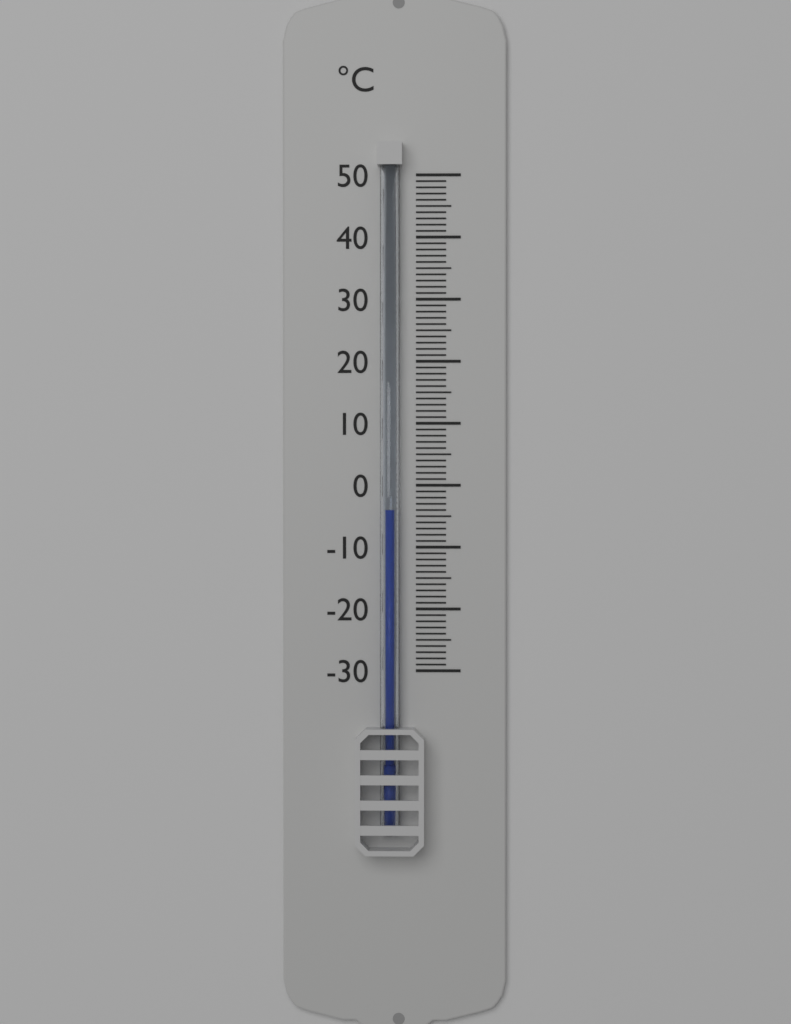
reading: -4 °C
